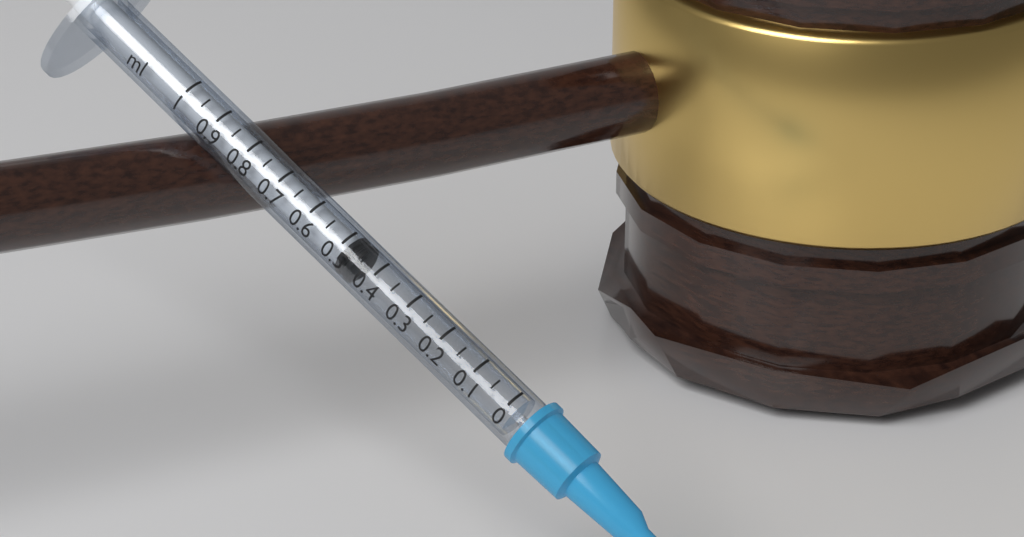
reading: 0.45 ml
